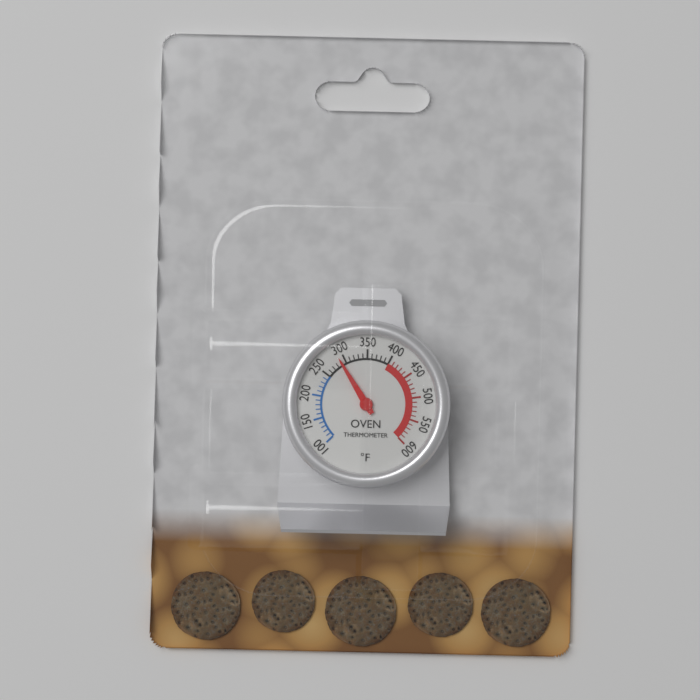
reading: 290 °F
